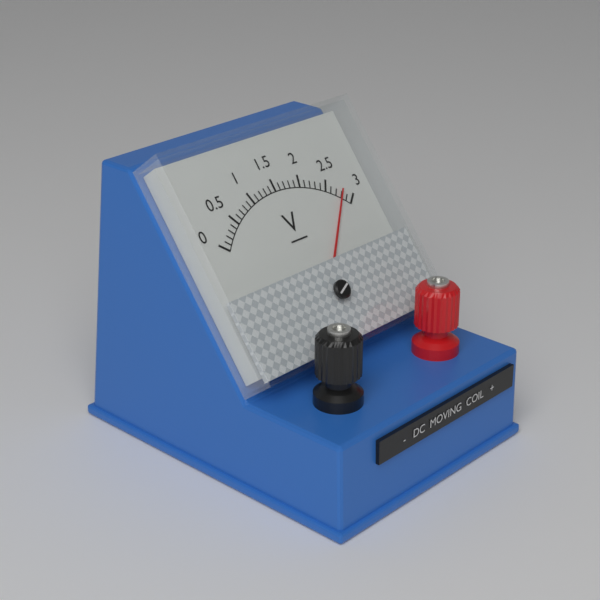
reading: 2.8 V
